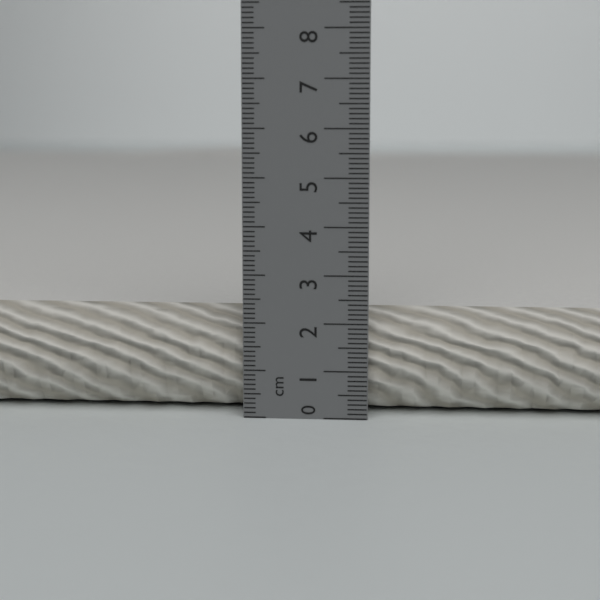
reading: 2.2 cm
